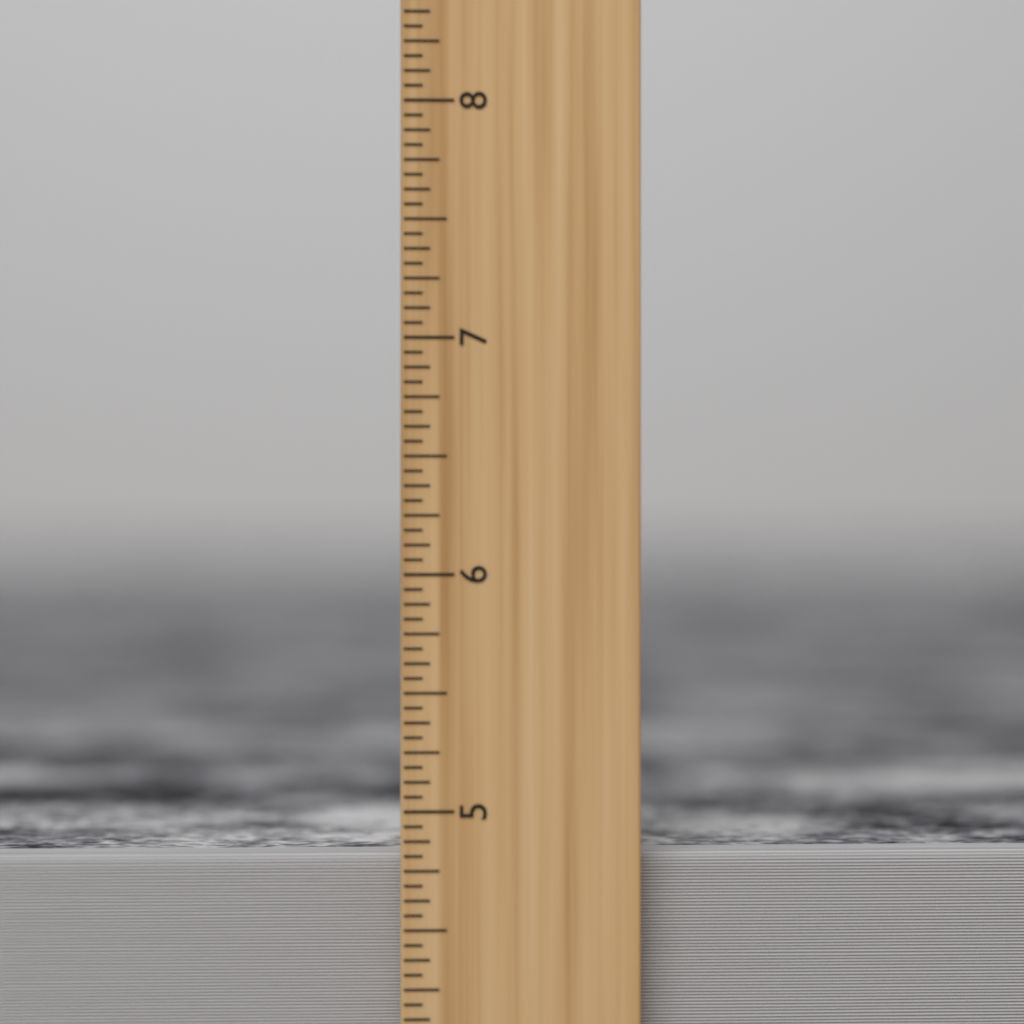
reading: 4.8125 inch
